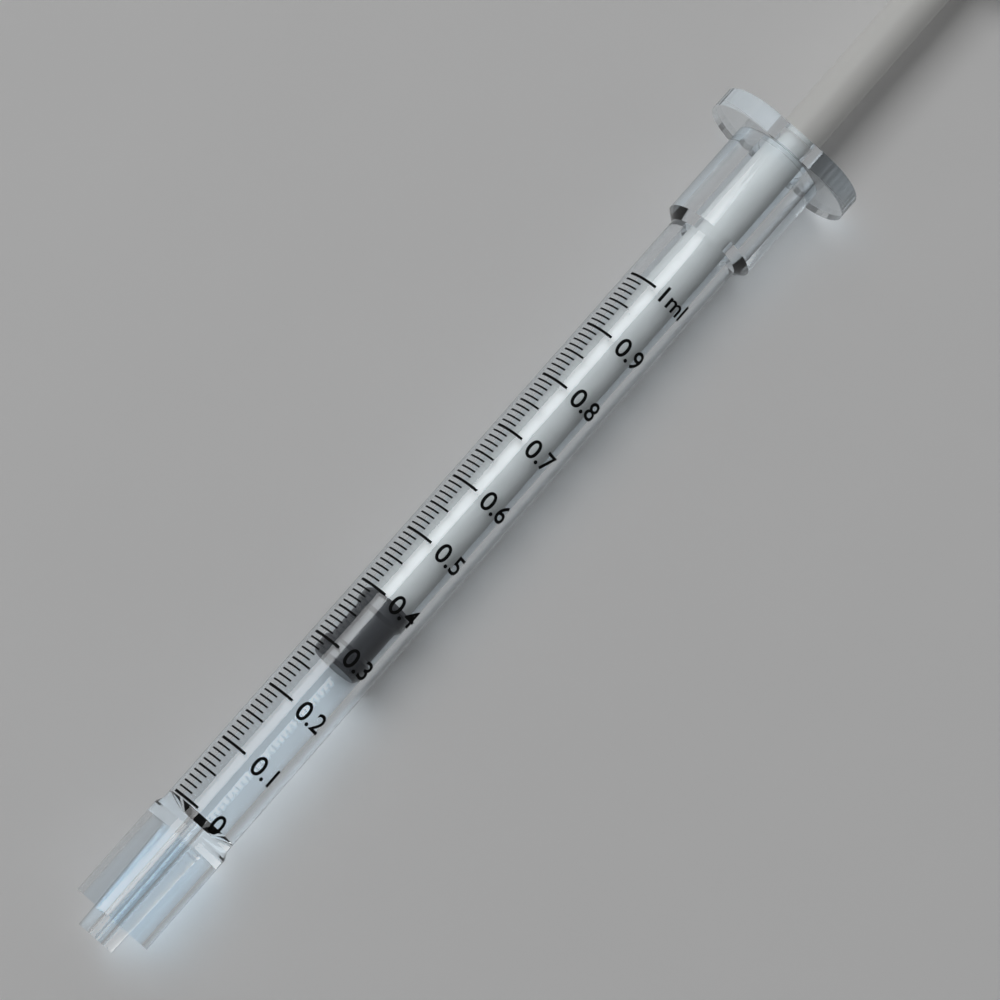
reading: 0.28 ml
